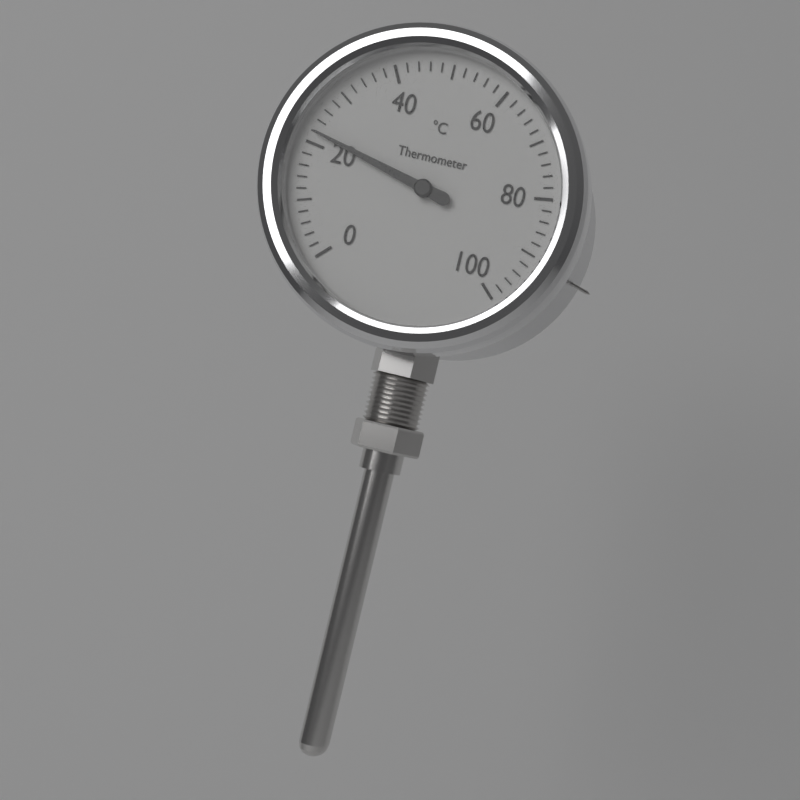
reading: 22 °C
